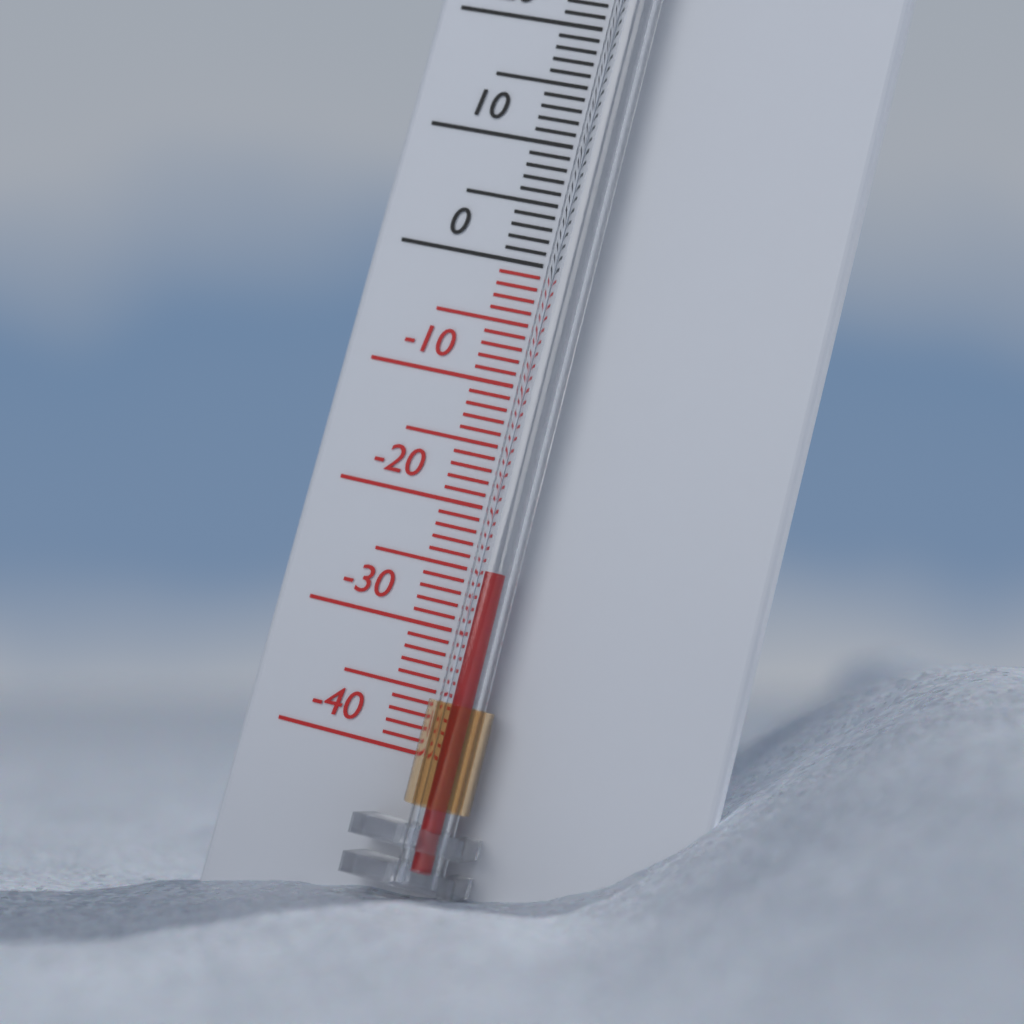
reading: -25 °C
